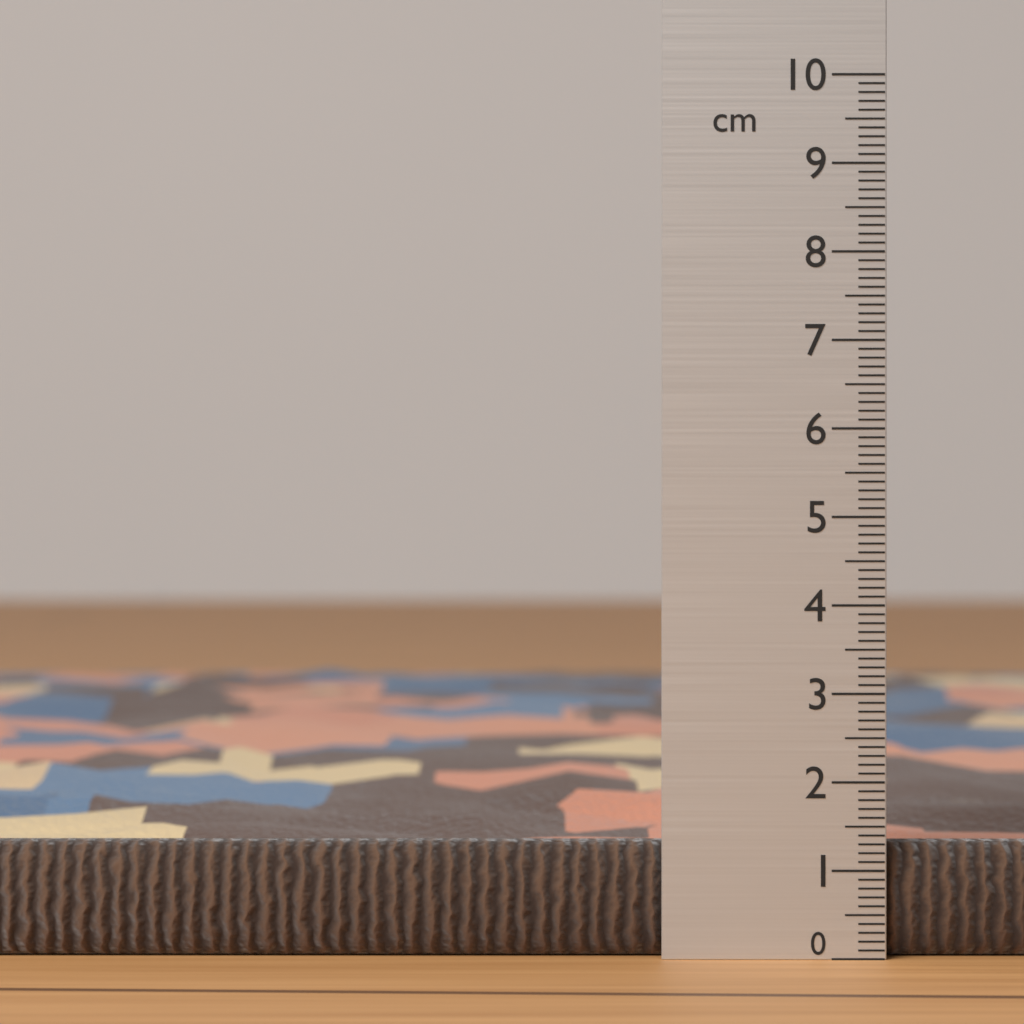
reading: 1.3 cm
